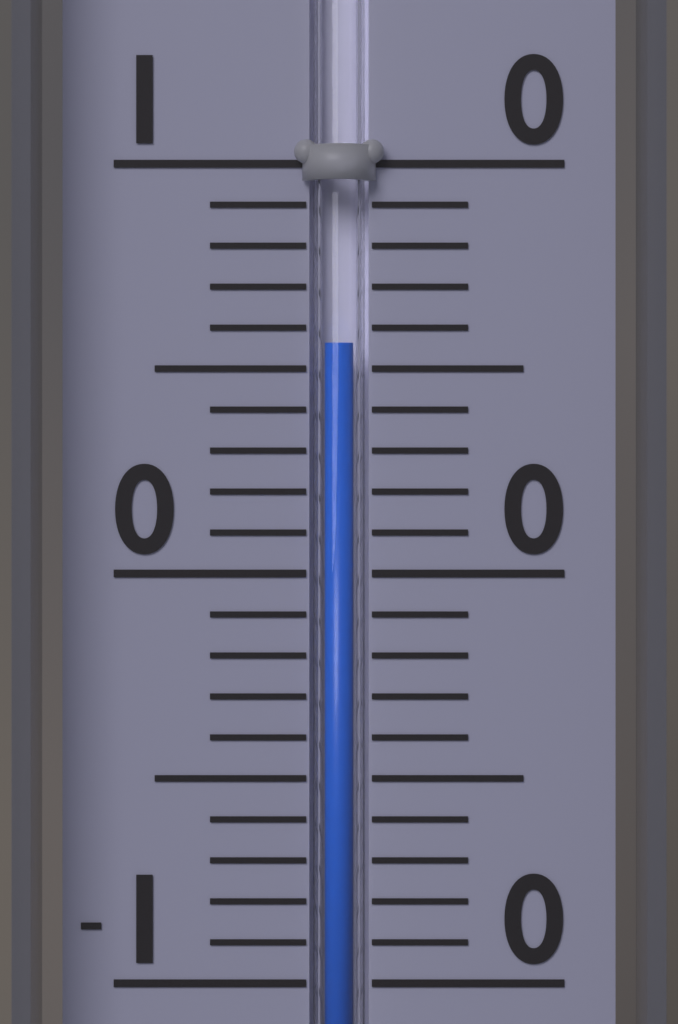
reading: 5.6 (no unit)
